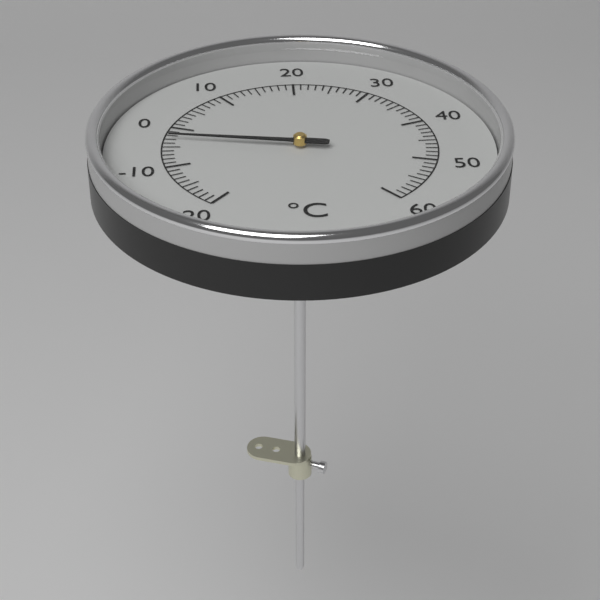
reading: -3 °C
